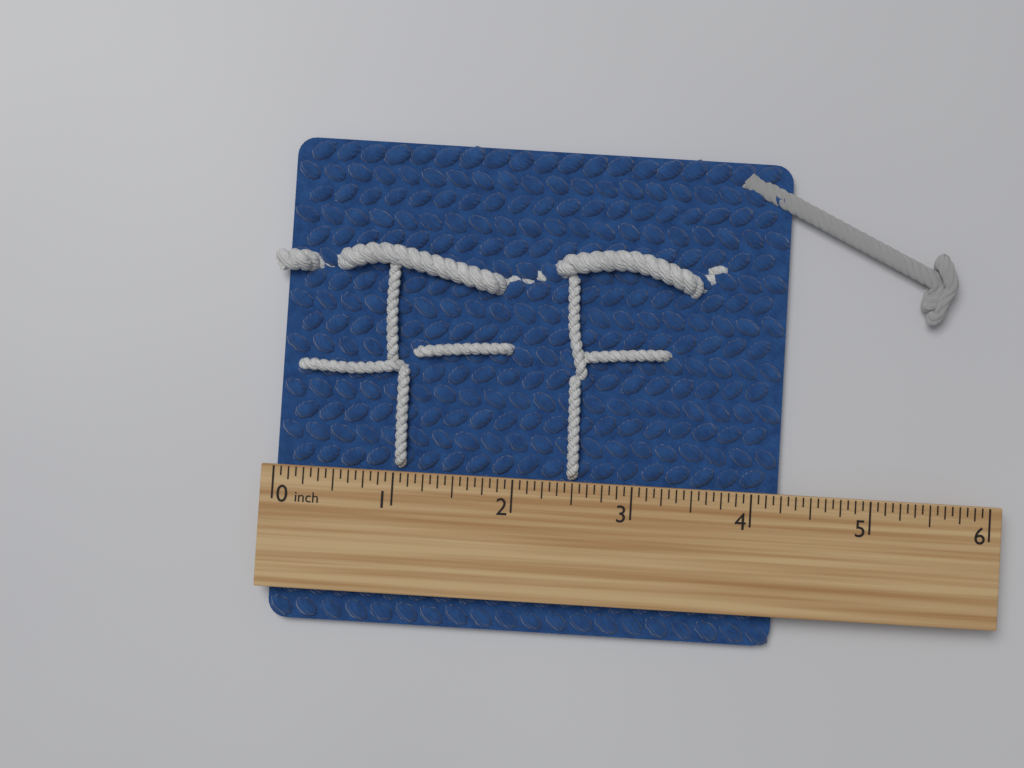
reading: 4.2500 inch
